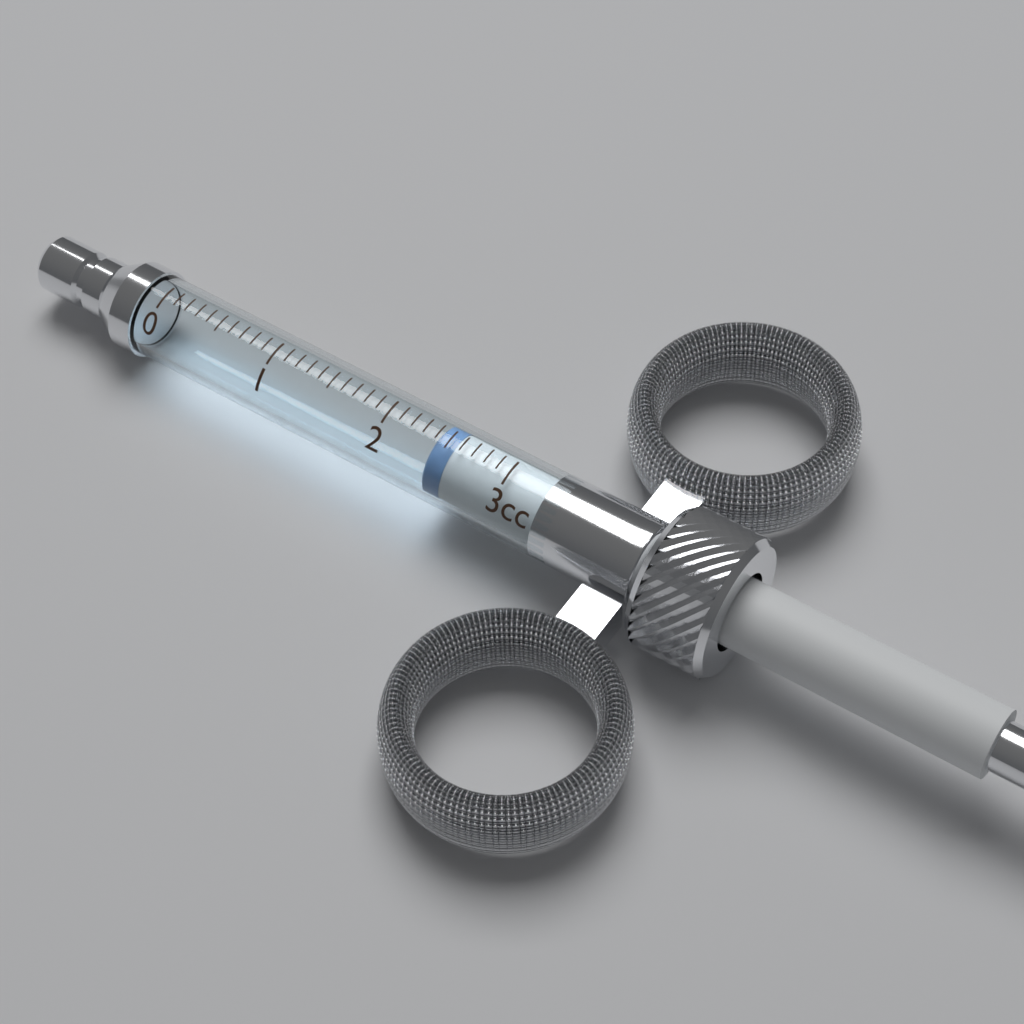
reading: 2.4 cc
